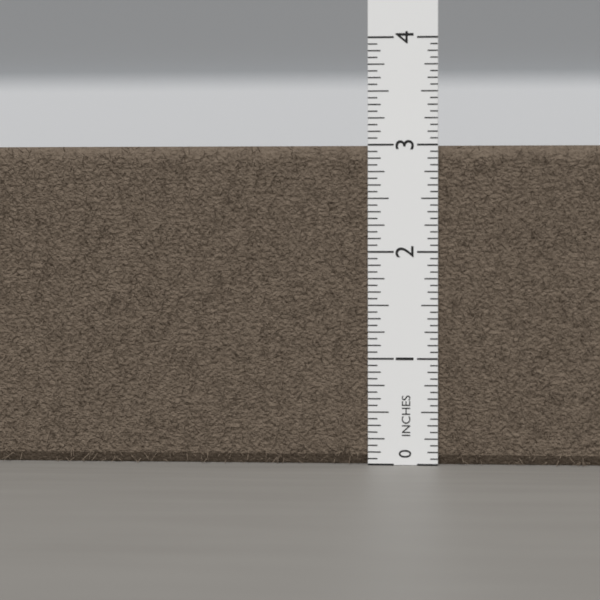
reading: 3.0000 in
